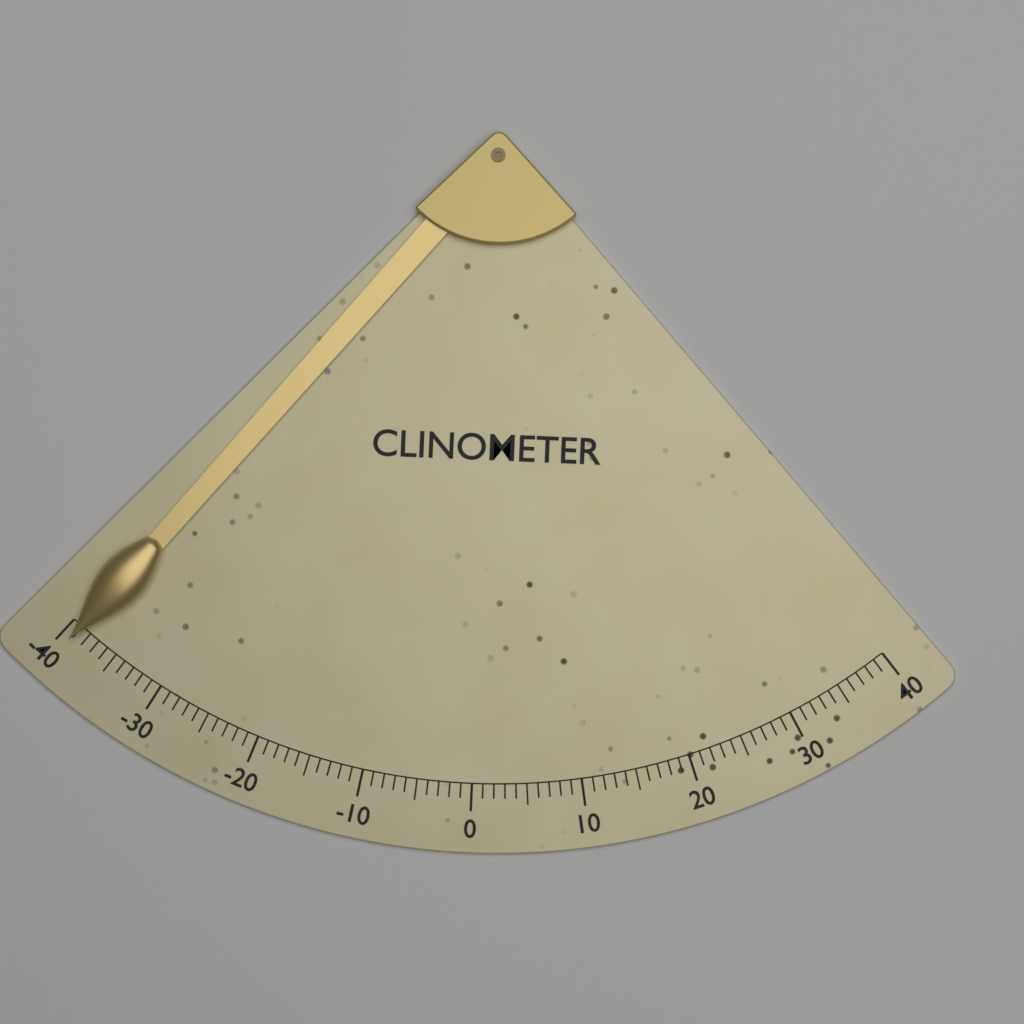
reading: -39 (no unit)
